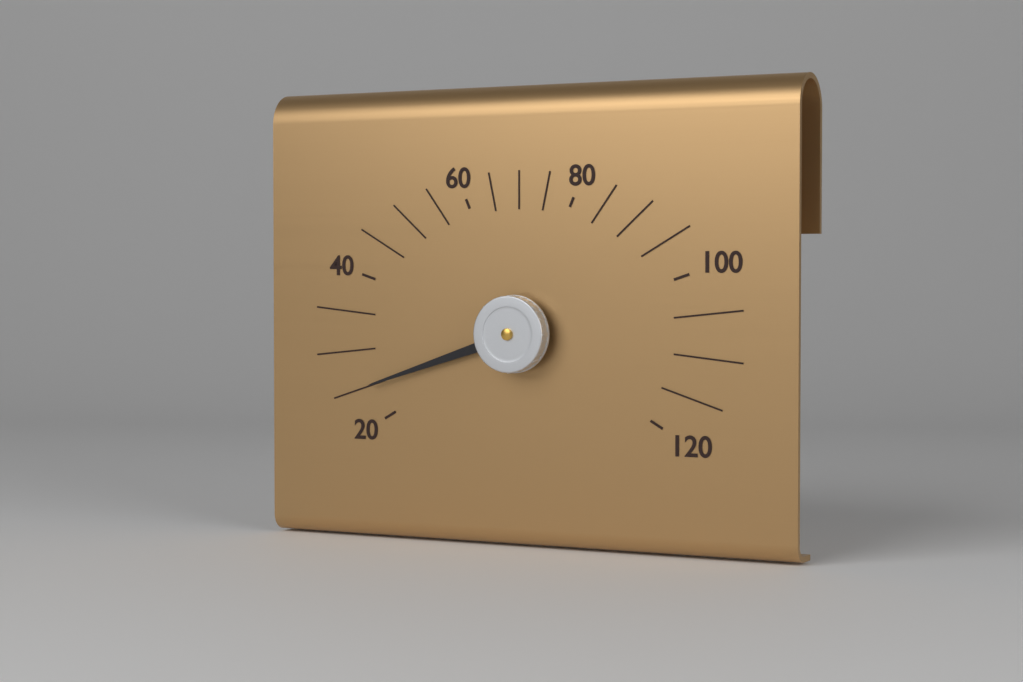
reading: 25 (no unit)
